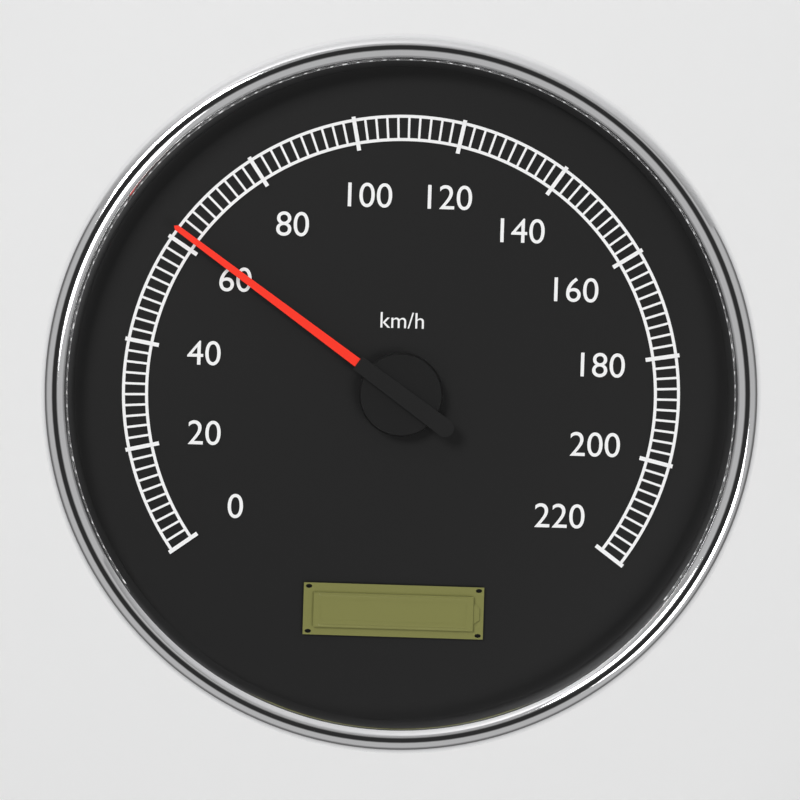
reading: 62 km/h
